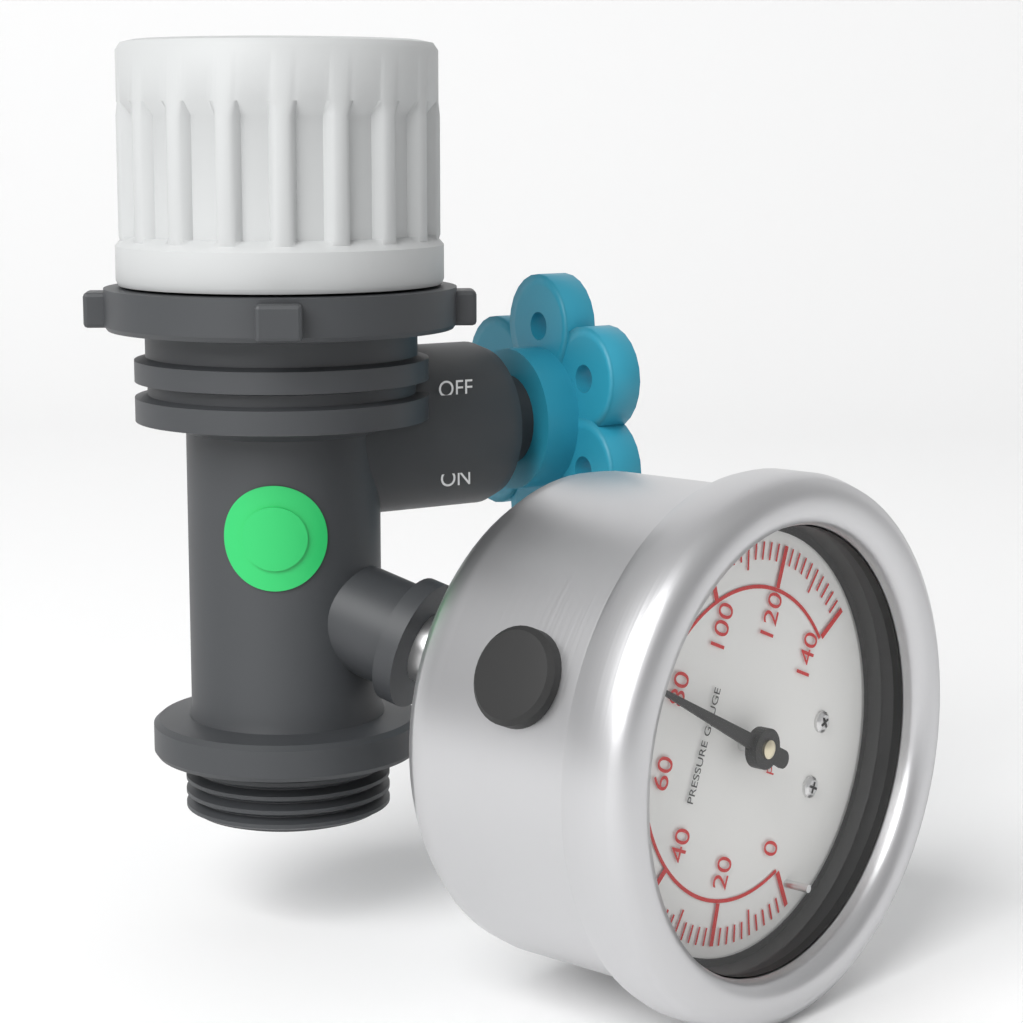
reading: 76 psi
